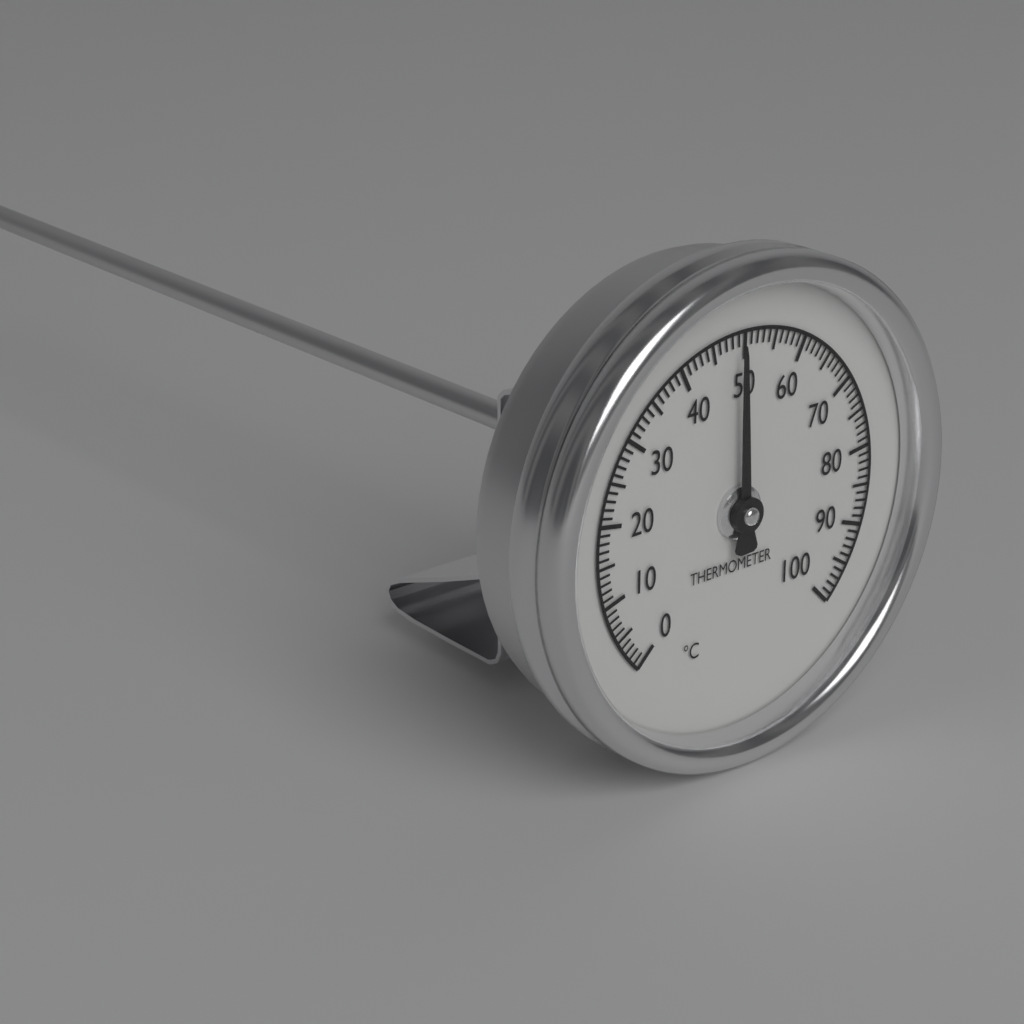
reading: 49 °C
